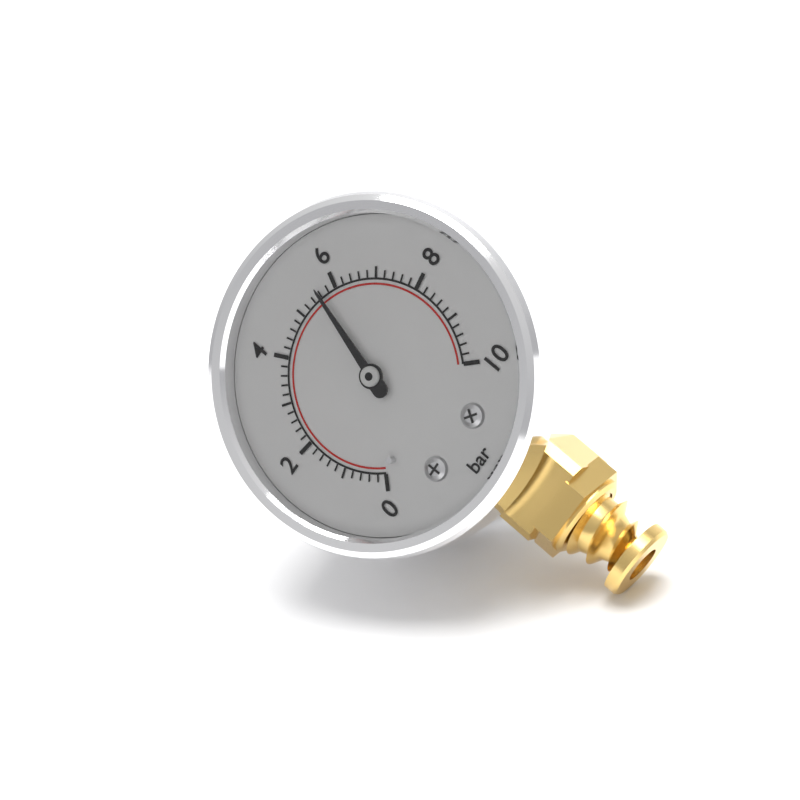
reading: 5.6 bar
